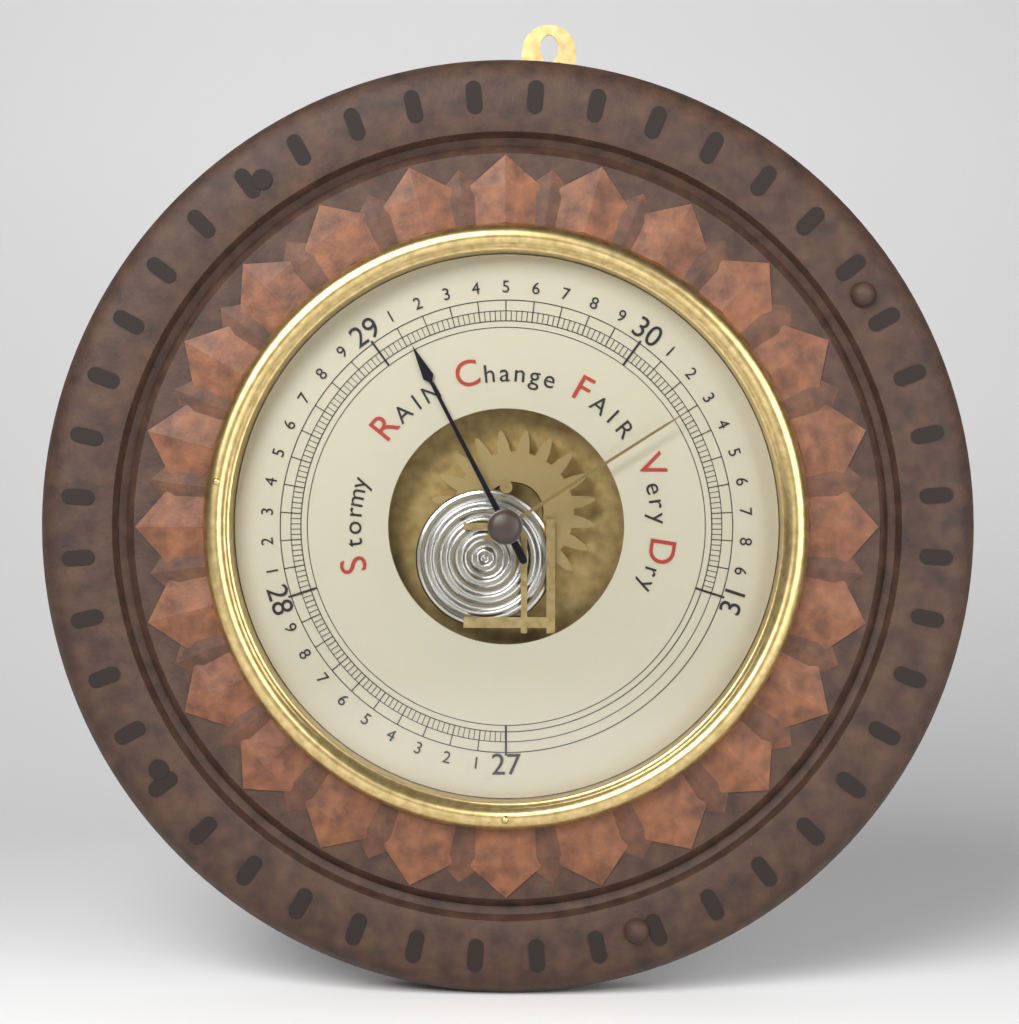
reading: 29.12 inHg
